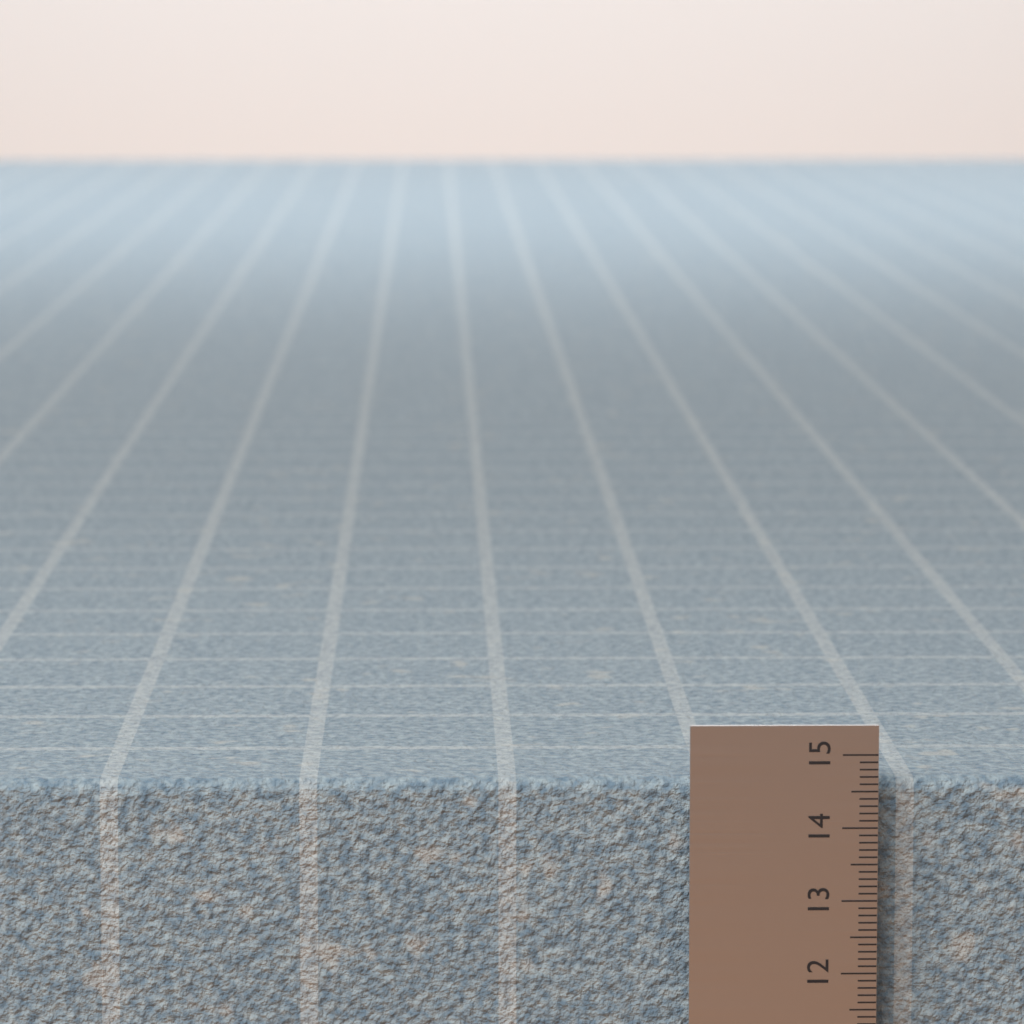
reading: 14.6 (no unit)
